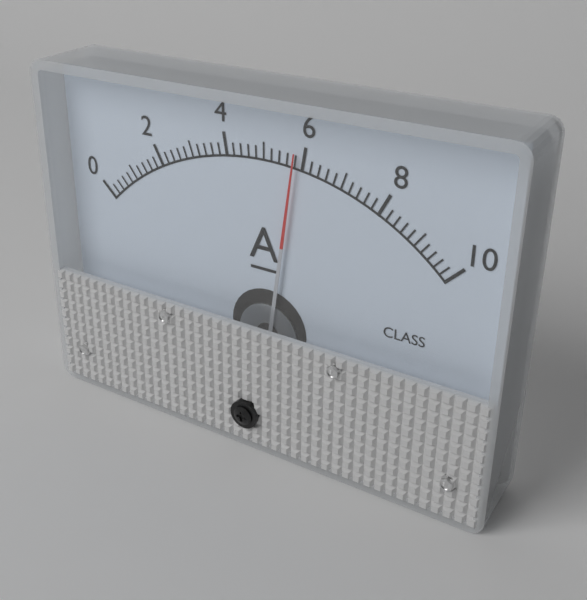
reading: 5.8 A
